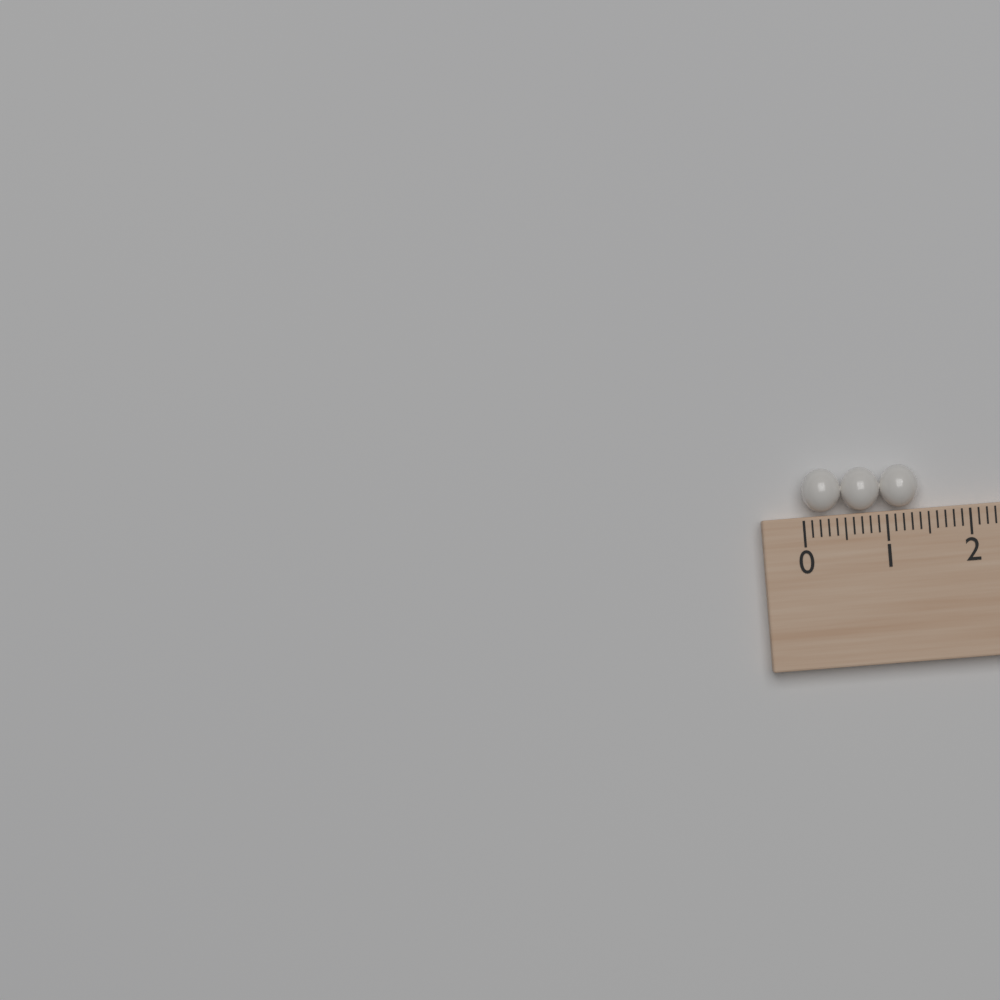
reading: 1.4 (no unit)
